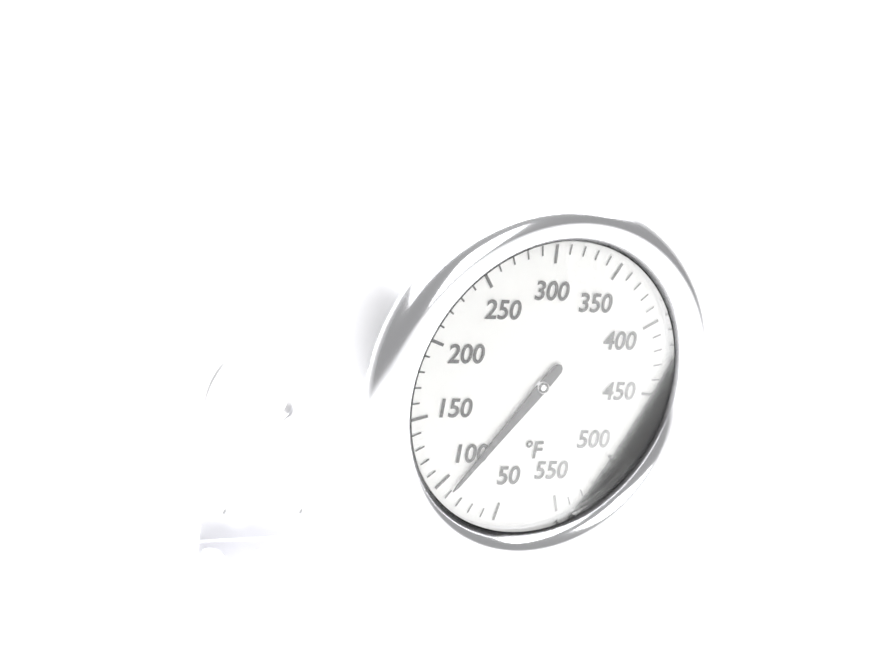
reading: 90 °F
